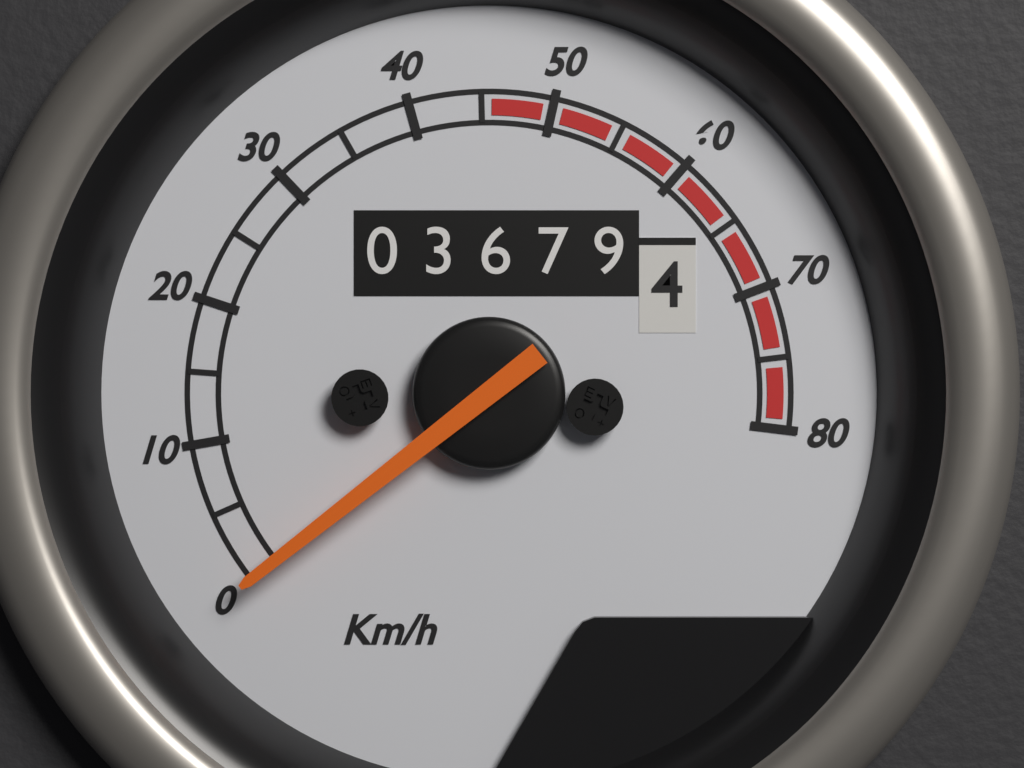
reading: 0 km/h
